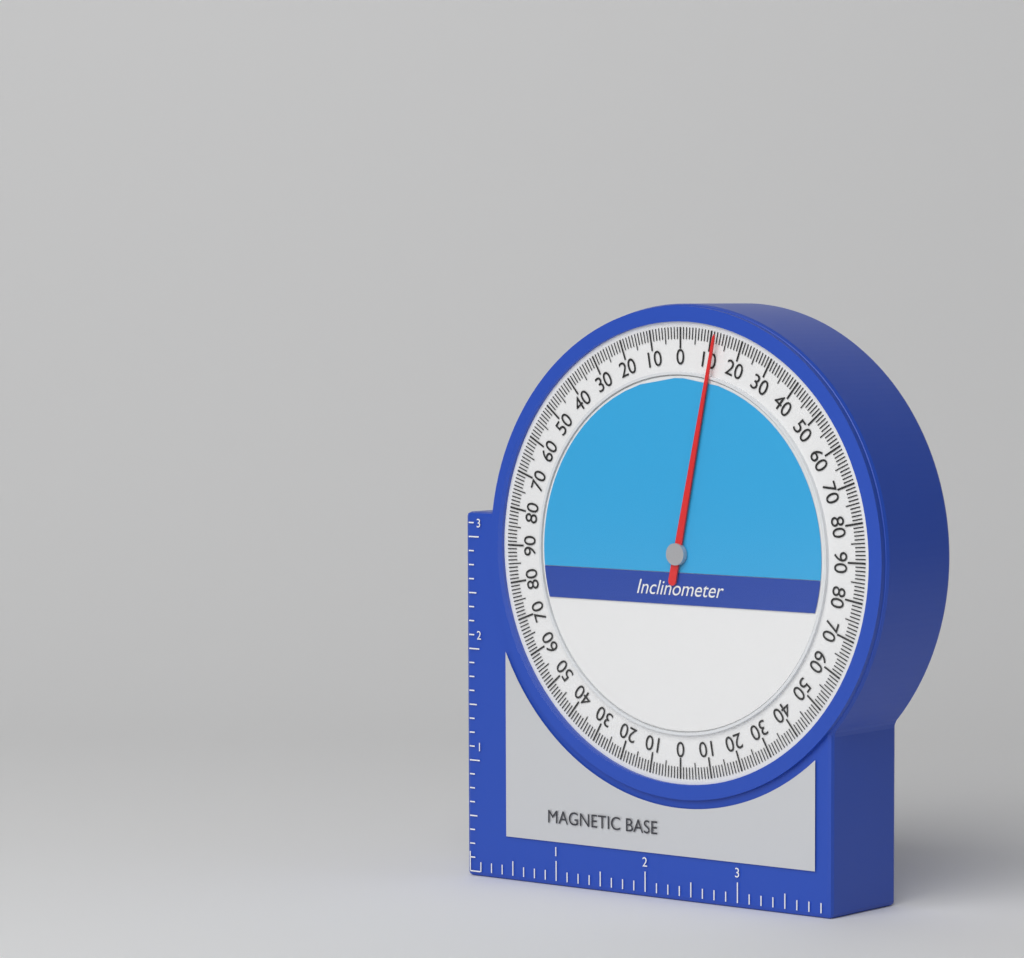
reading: 12 (no unit)
